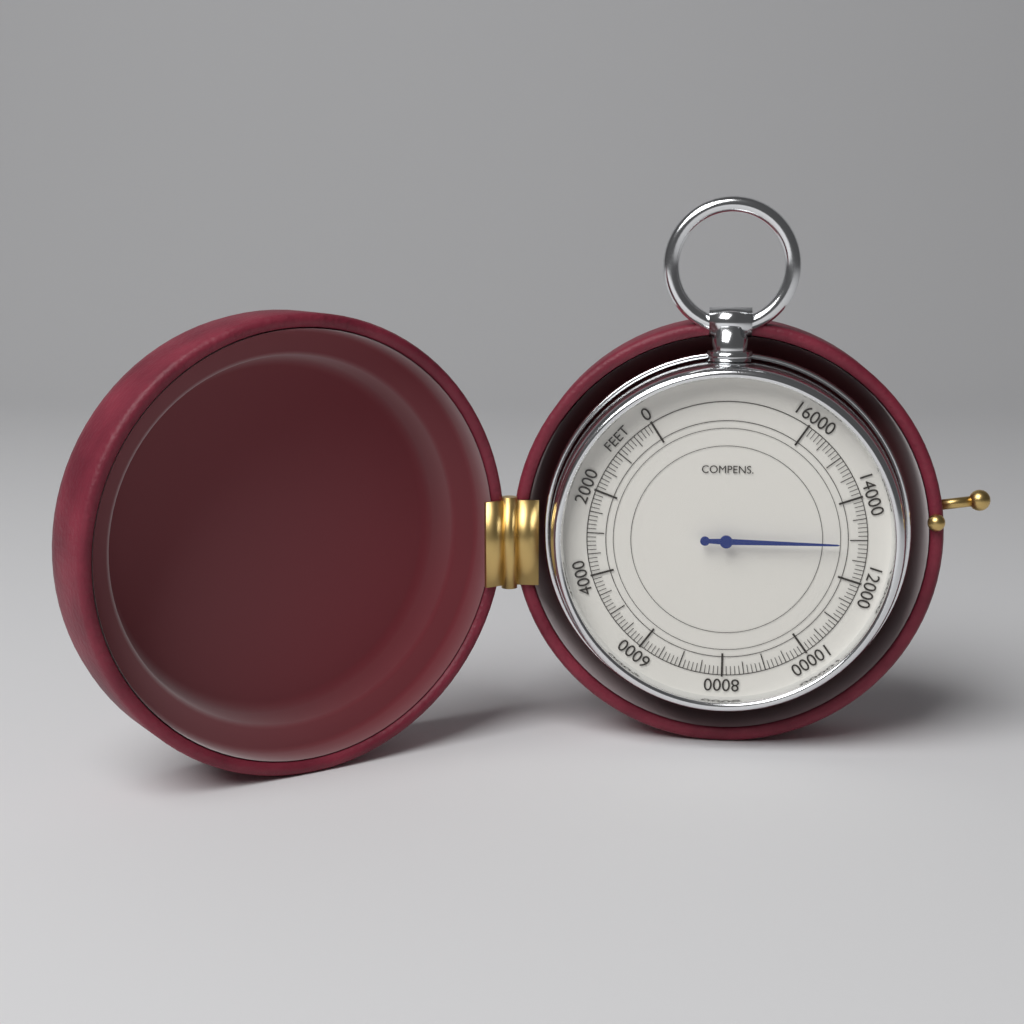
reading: 12900 feet
